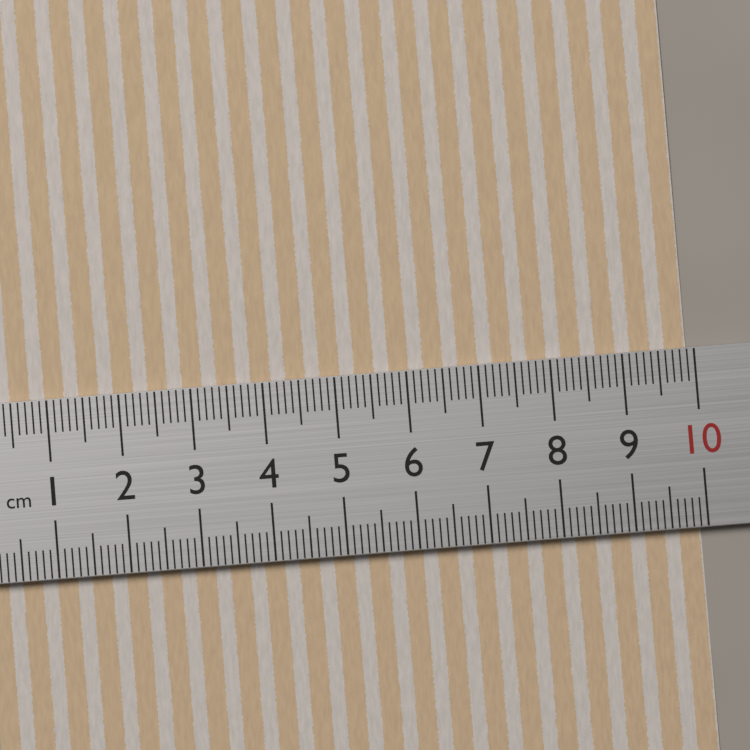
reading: 9.9 cm
